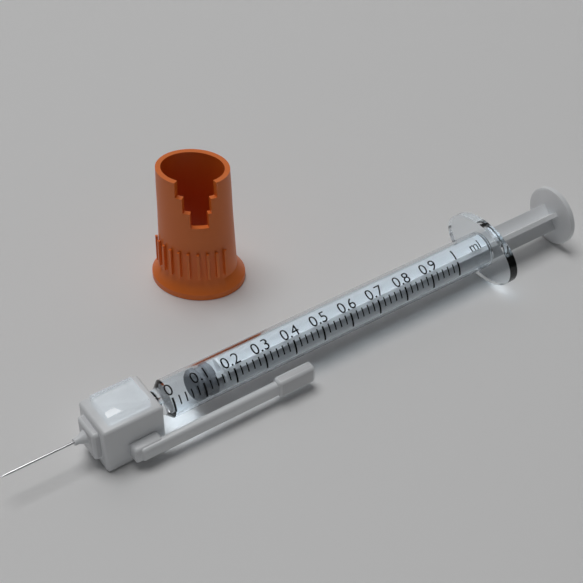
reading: 0.08 ml
